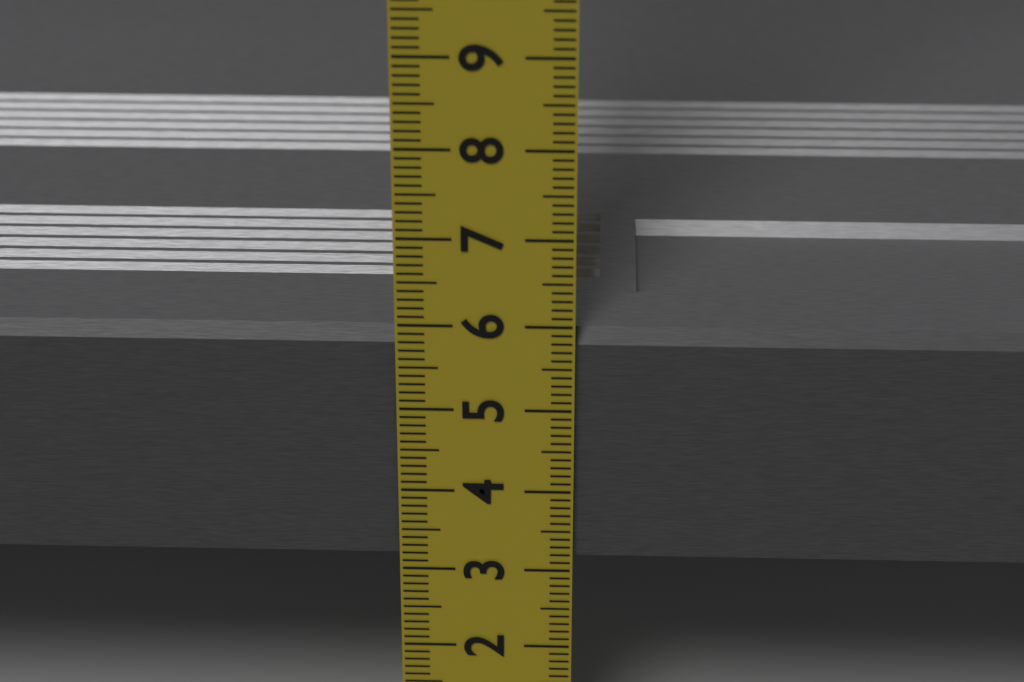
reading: 5.9 cm
